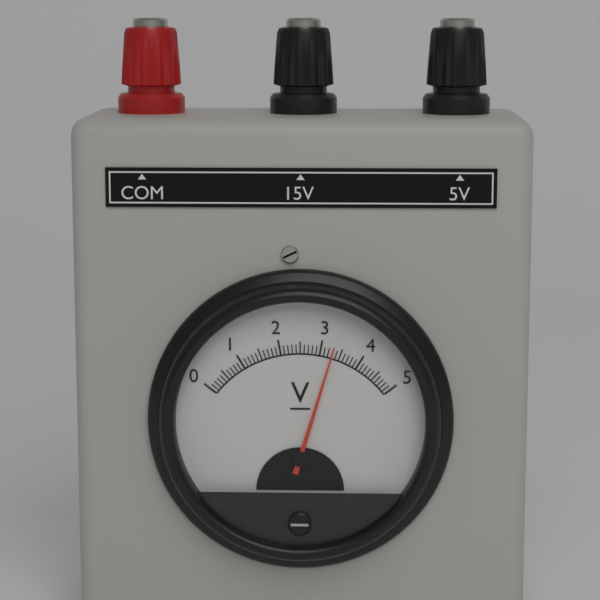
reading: 3.3 V
